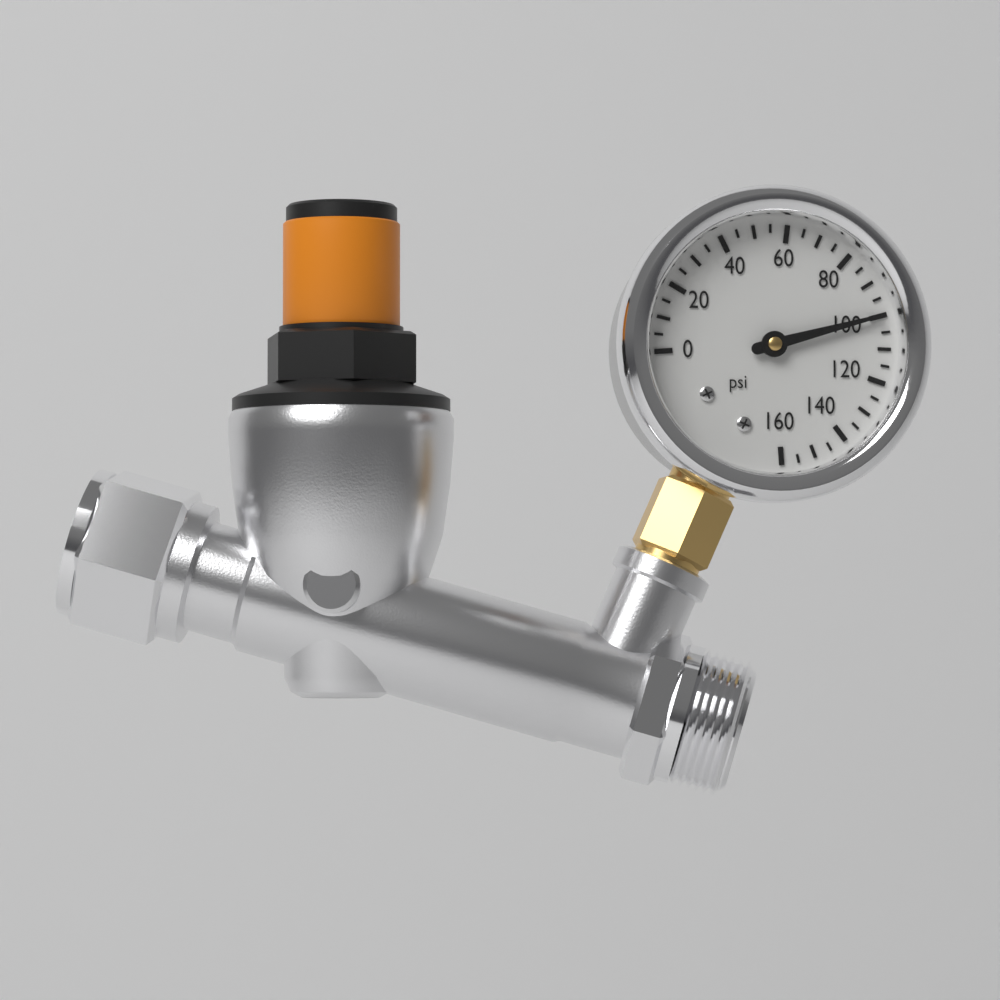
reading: 100 psi
